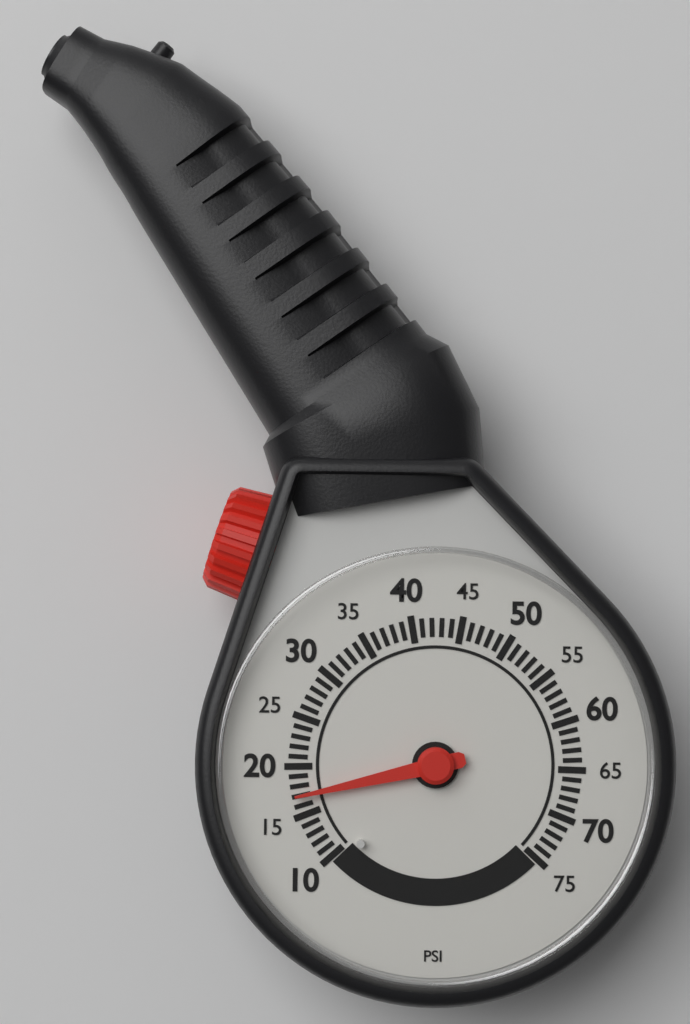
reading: 17 psi
